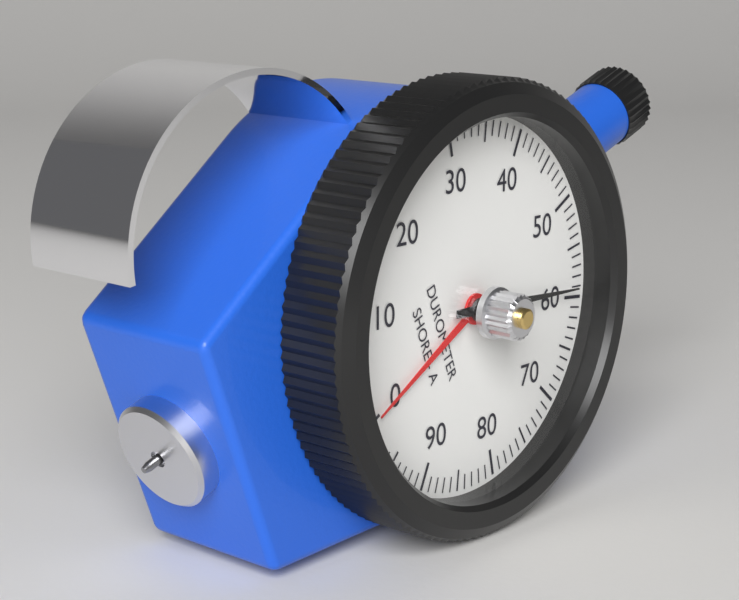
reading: 59 Shore A
